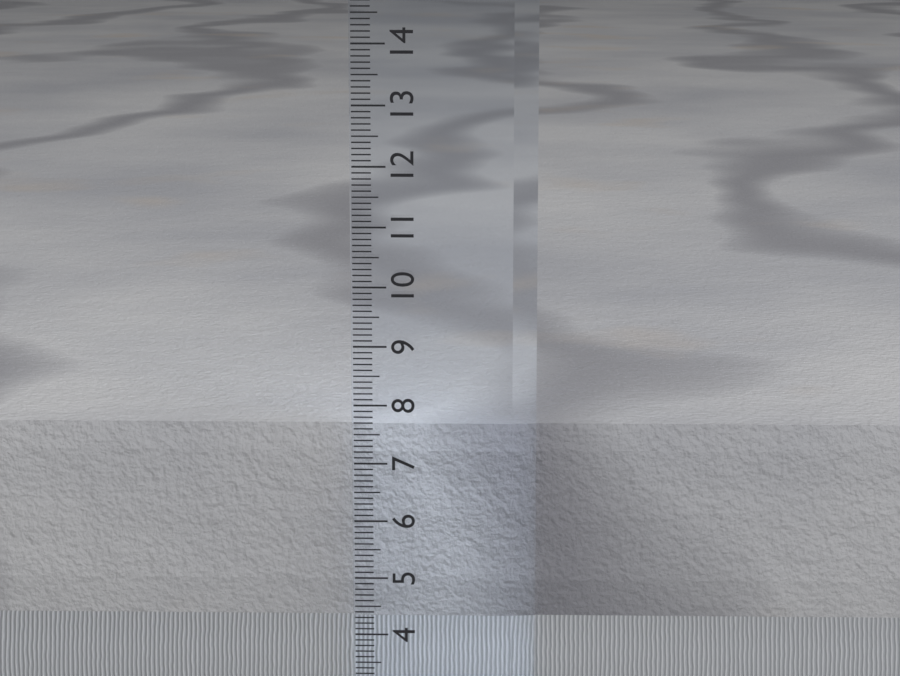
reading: 7.6 cm
